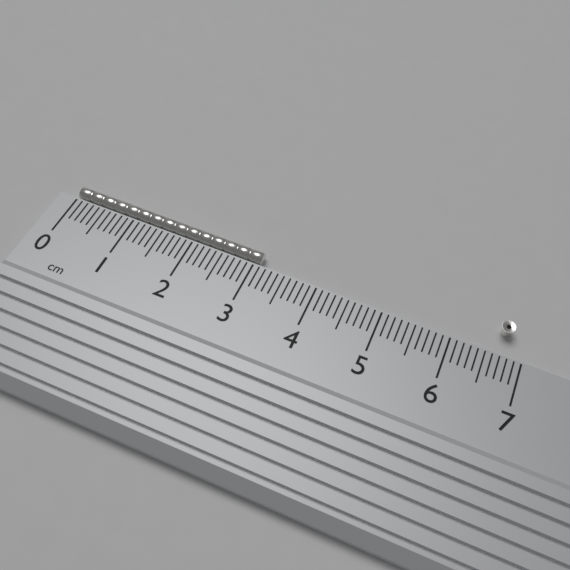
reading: 3.1 cm
